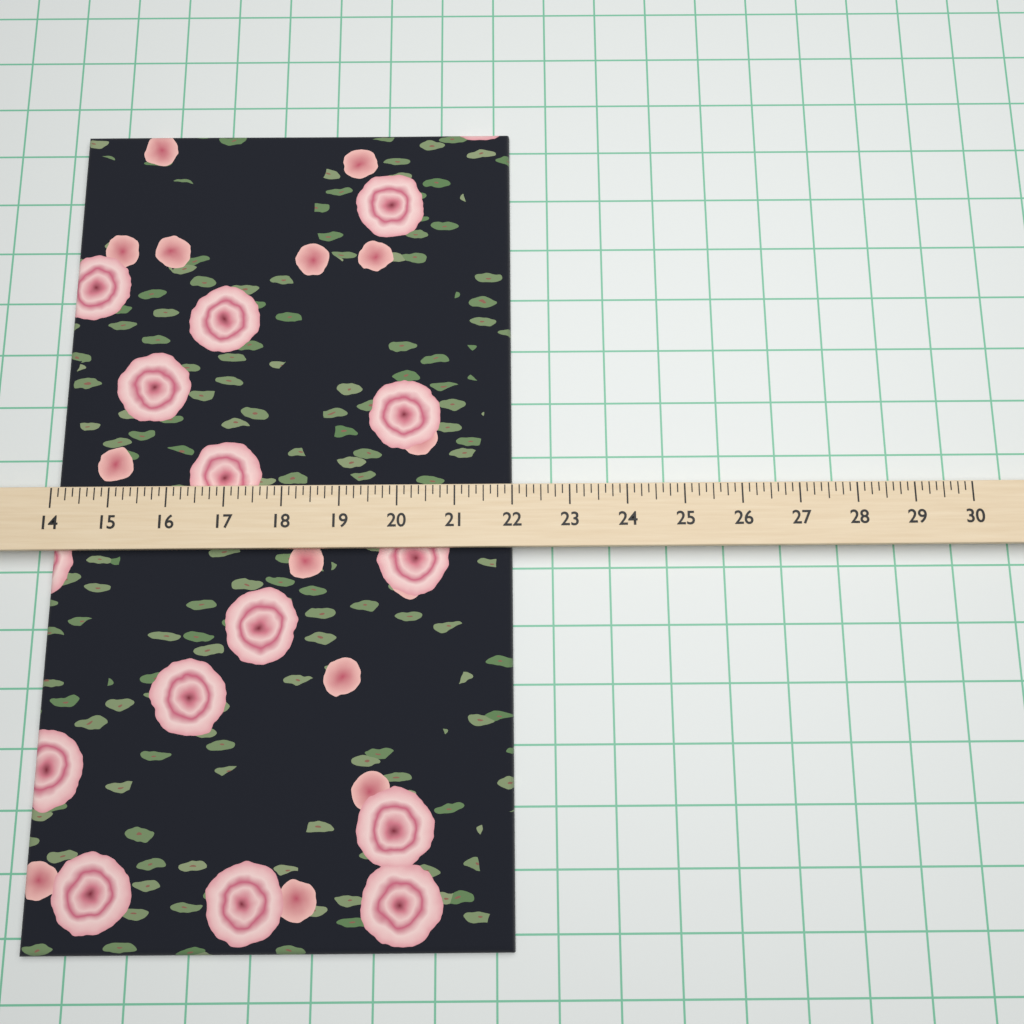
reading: 22.000 (no unit)
